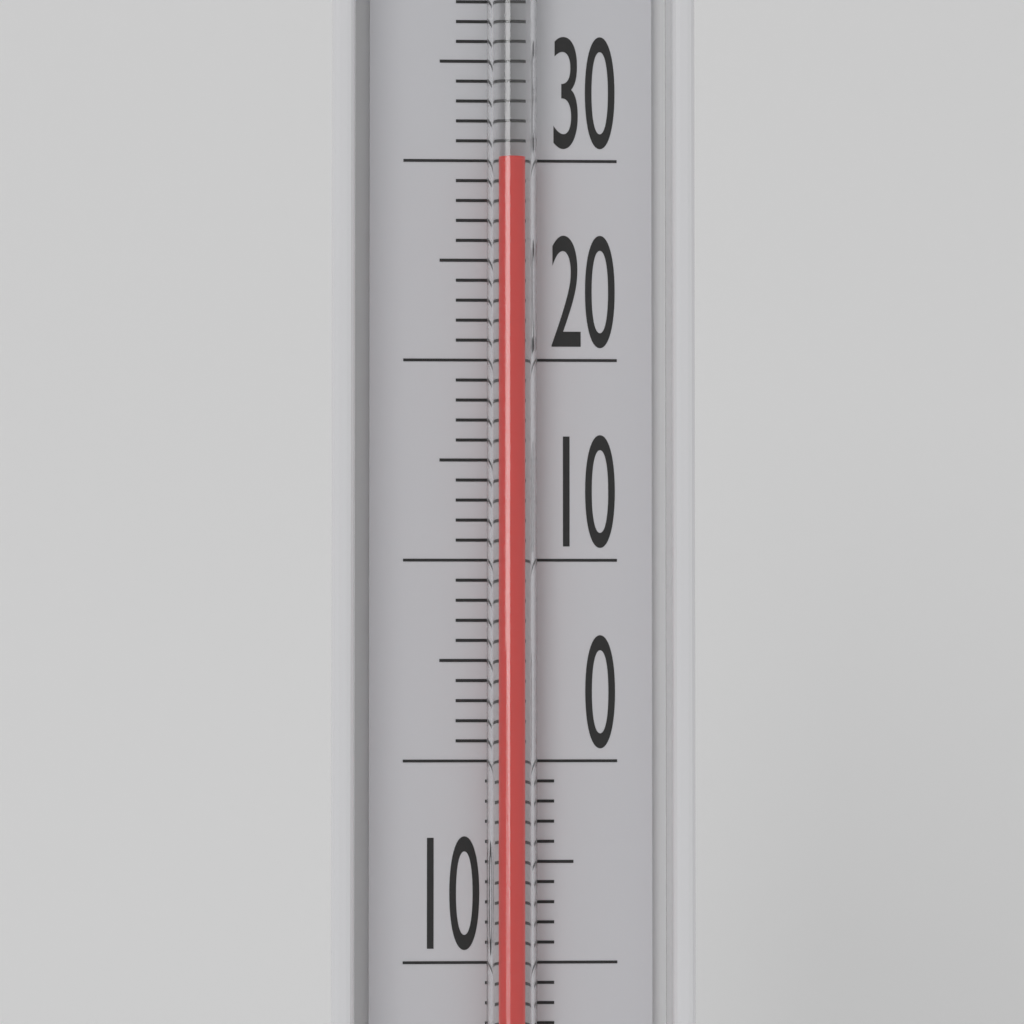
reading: 30 °C
